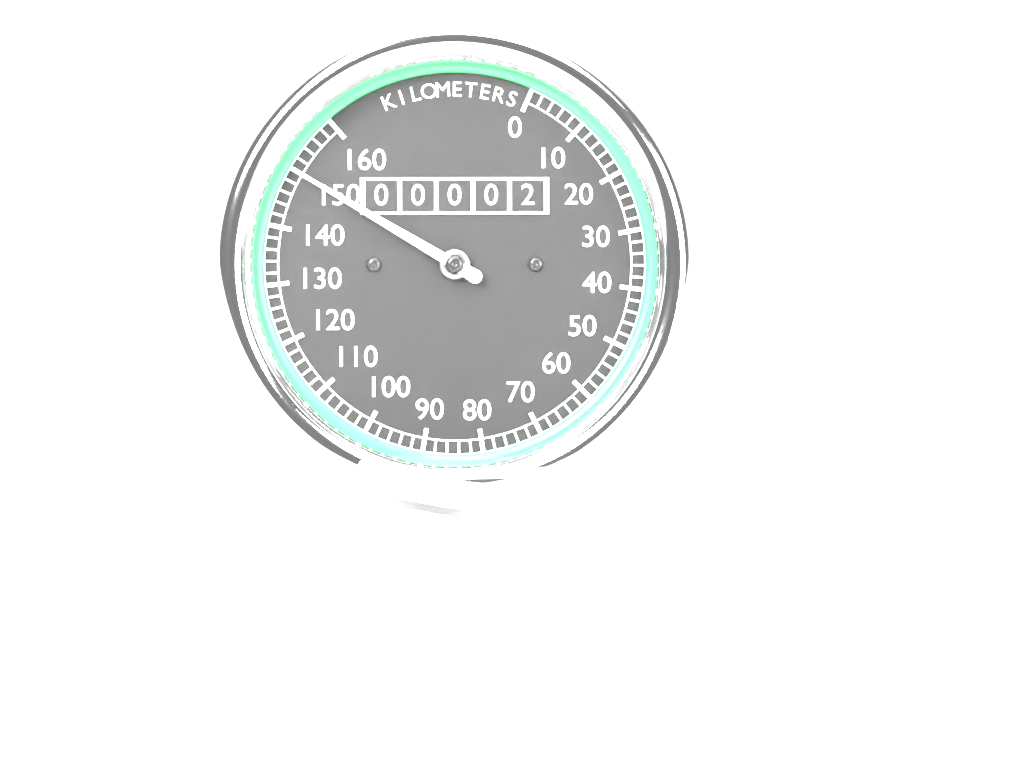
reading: 150 km/h
